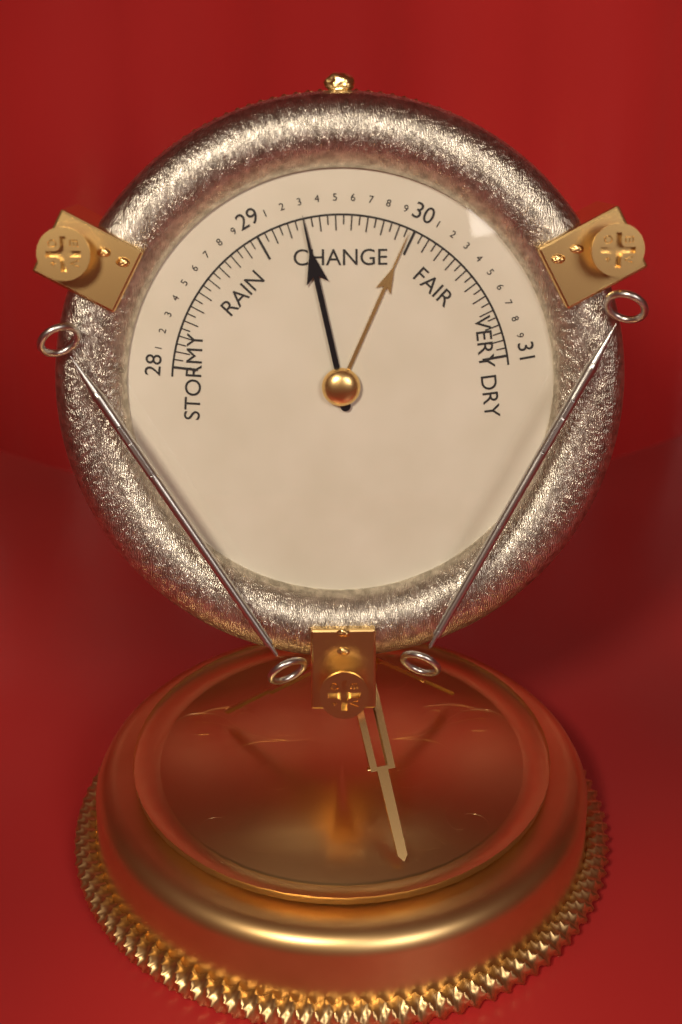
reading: 29.30 (no unit)
